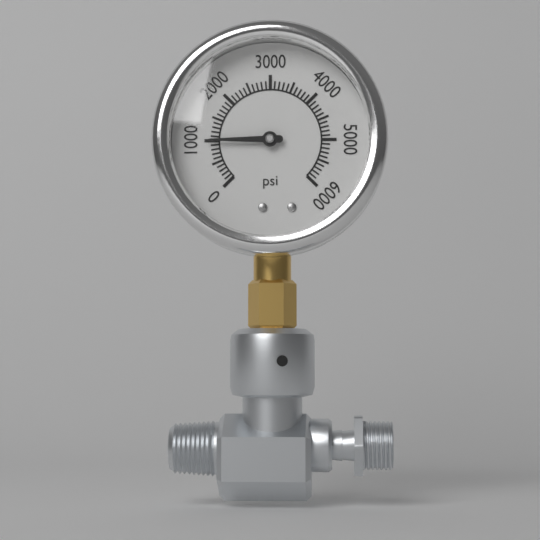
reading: 1000 psi
